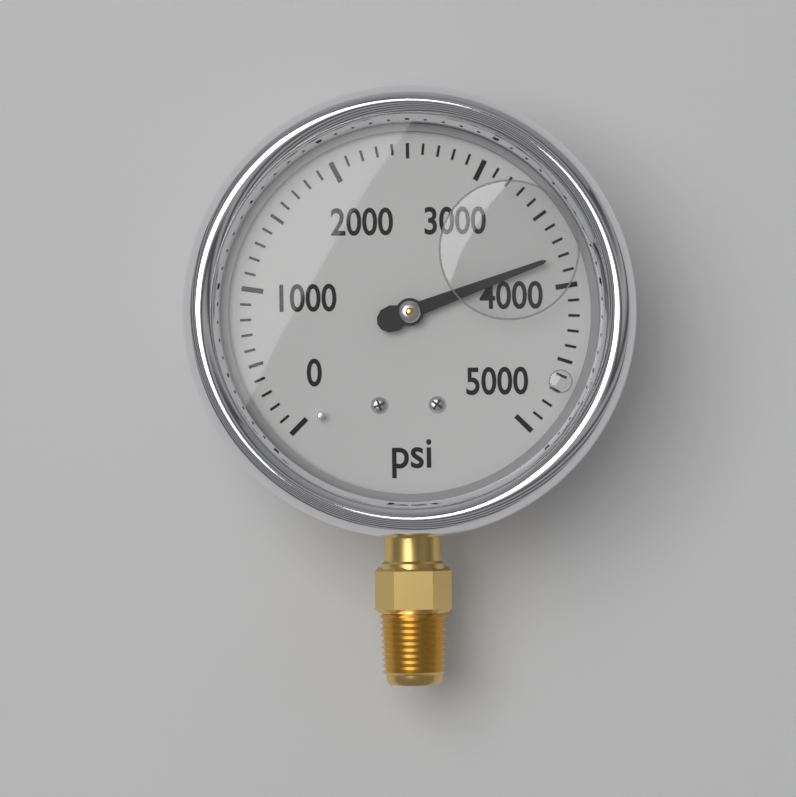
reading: 3800 psi
